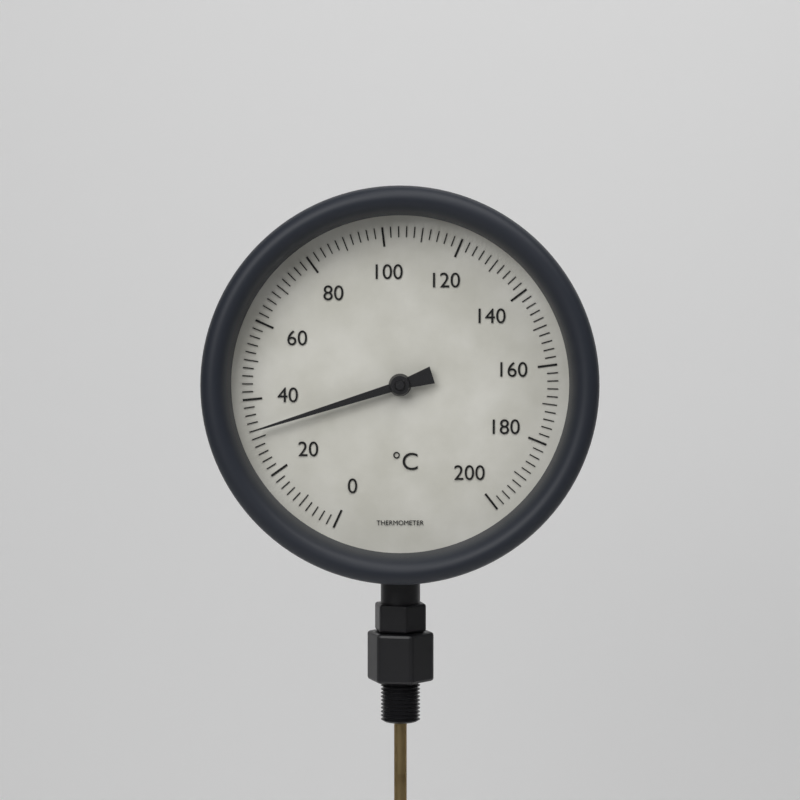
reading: 32 °C
